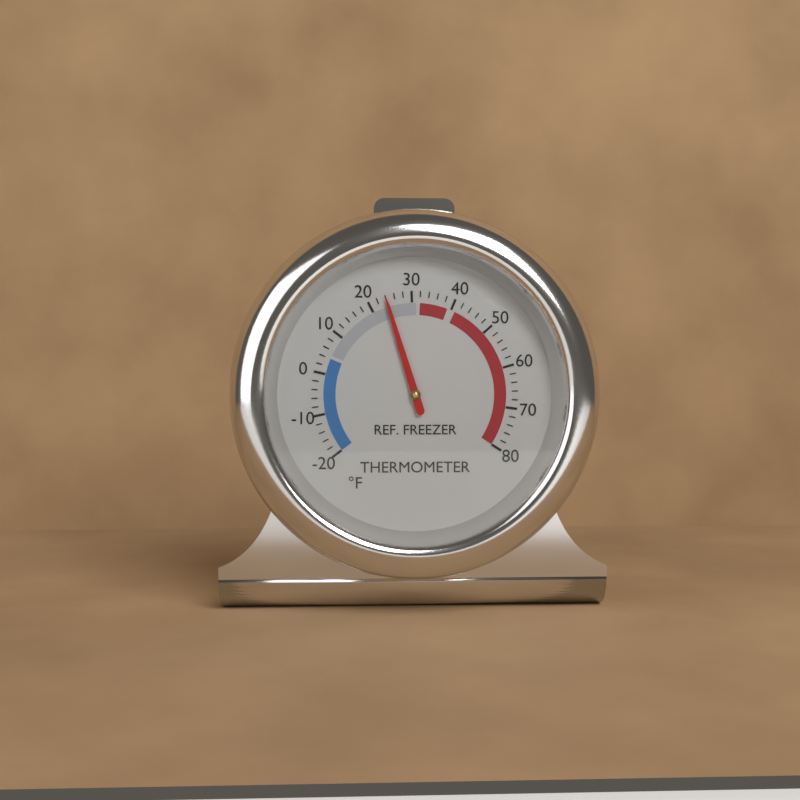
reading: 24 °F
